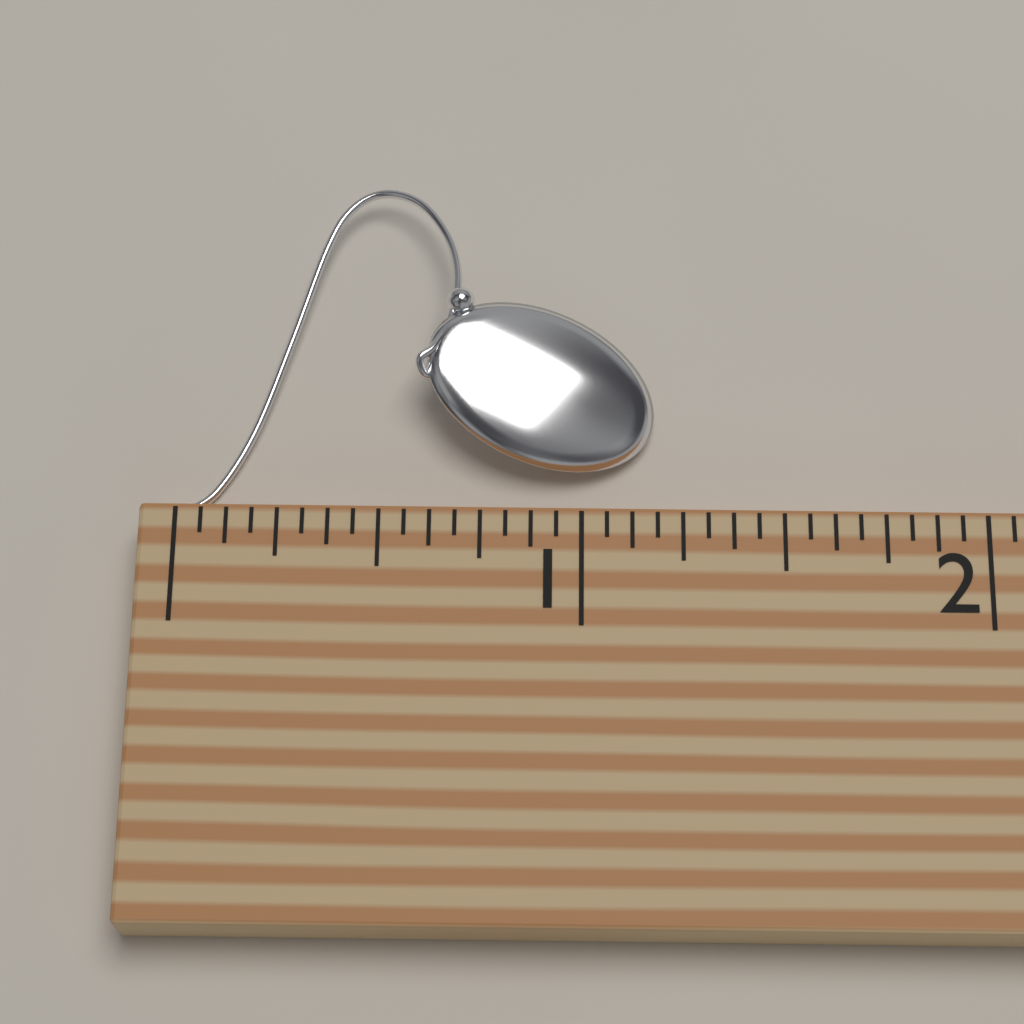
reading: 1.1875 (no unit)
